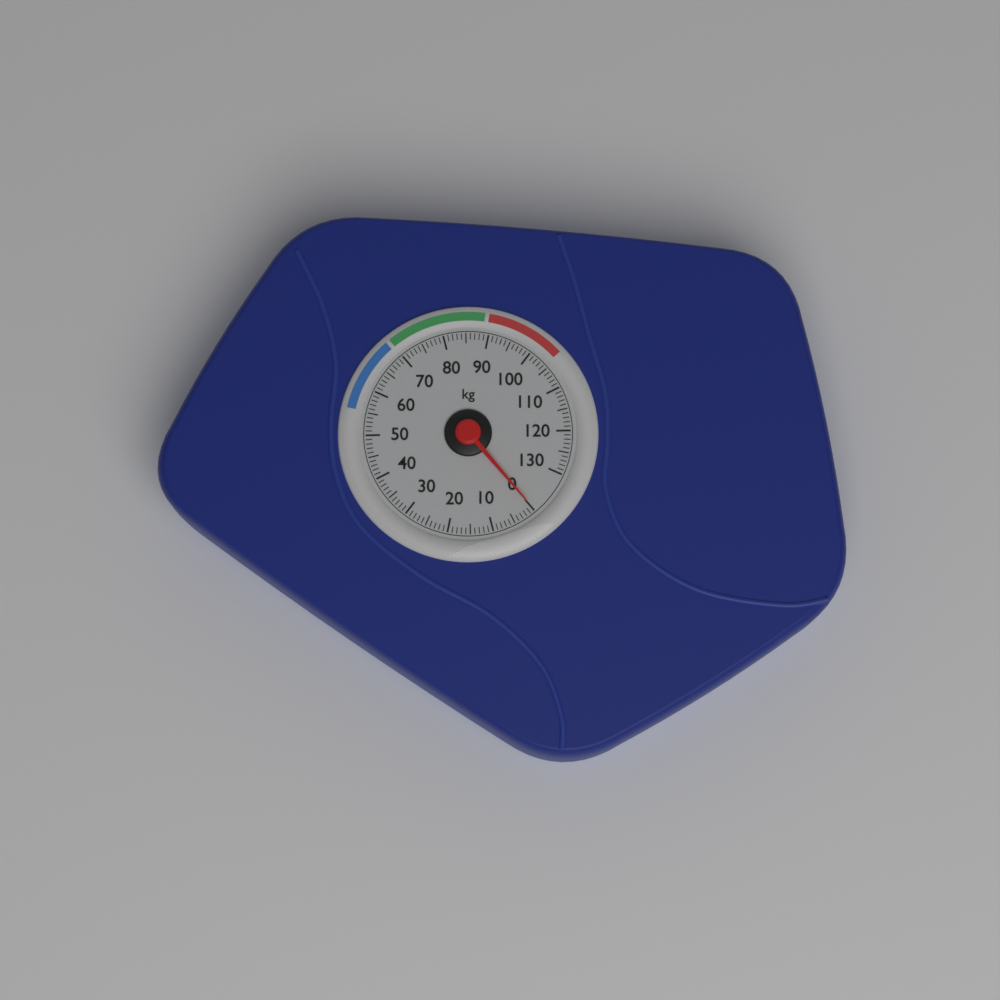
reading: 0 kg
